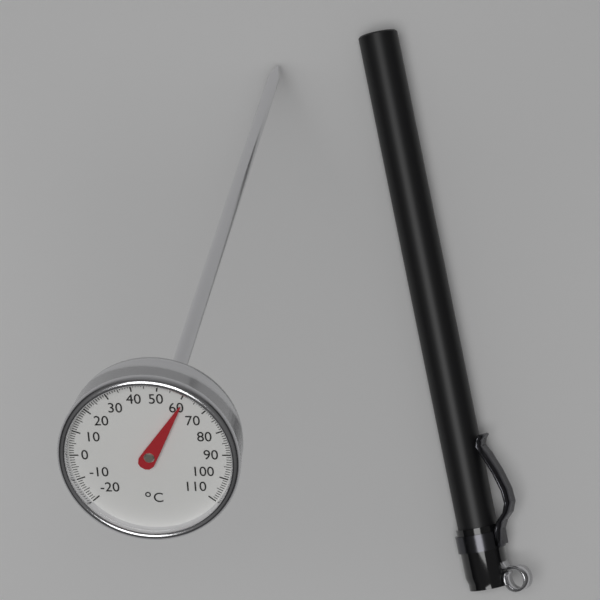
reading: 61 °C
